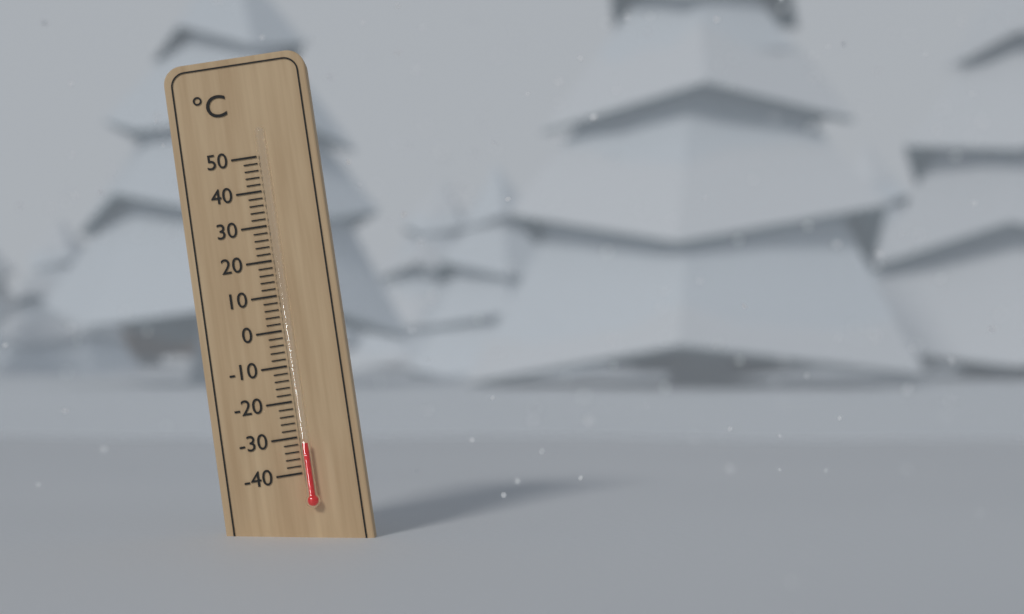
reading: -32 °C
